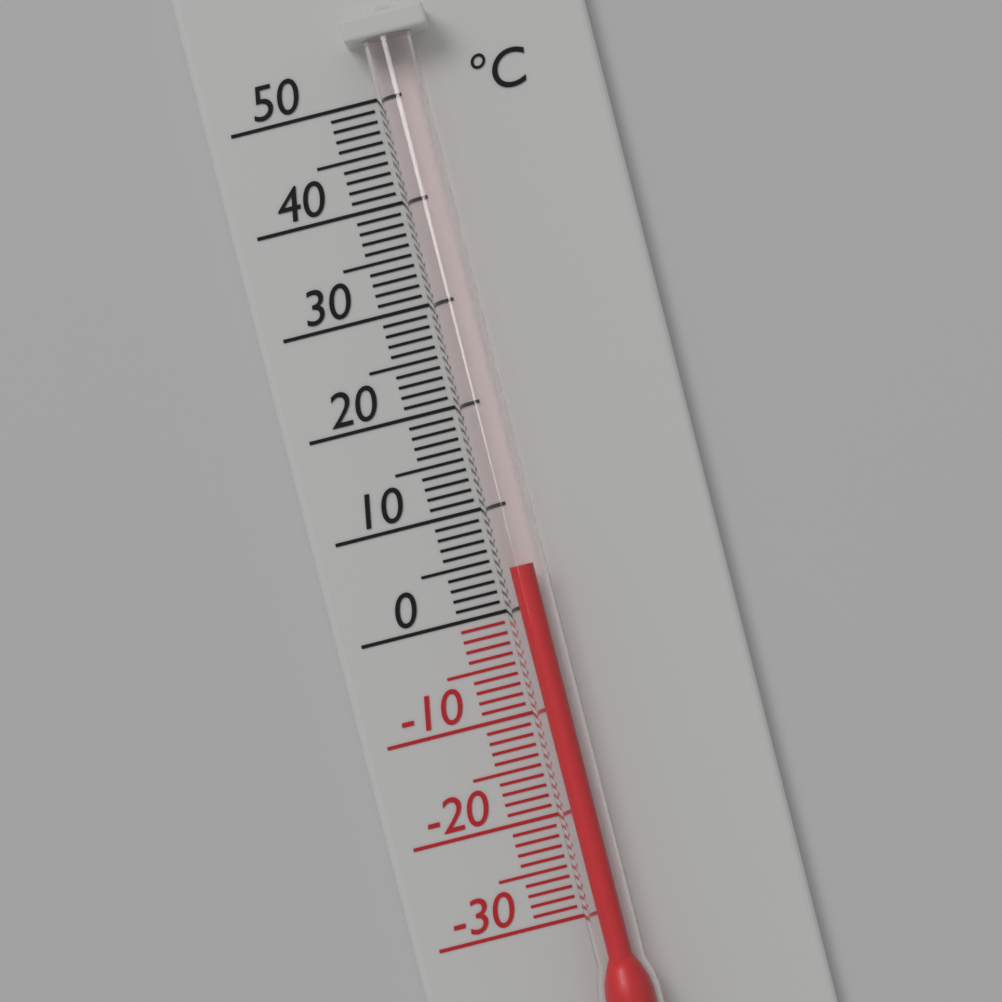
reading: 4 °C
